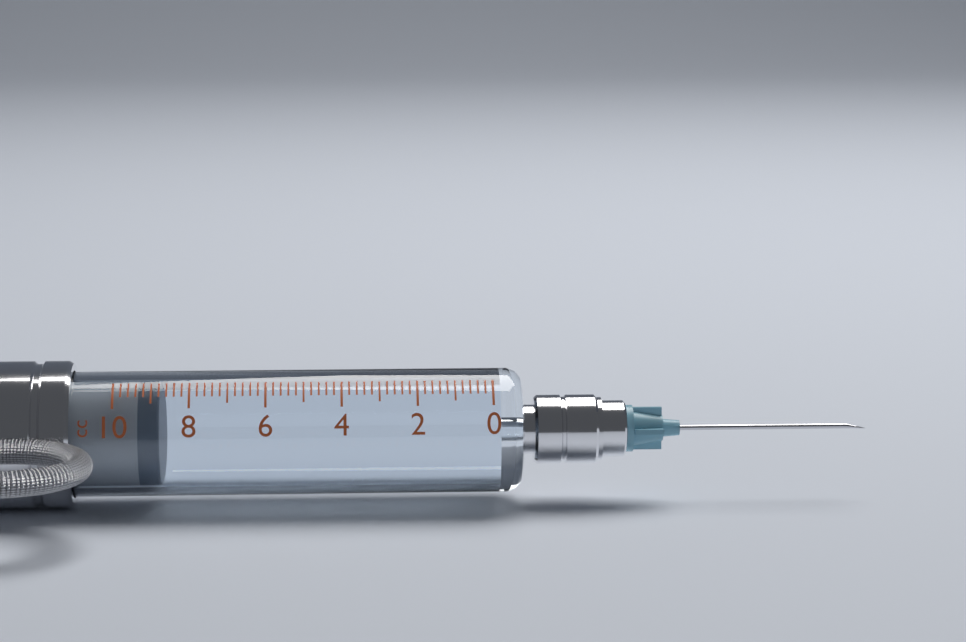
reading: 8.8 cc
